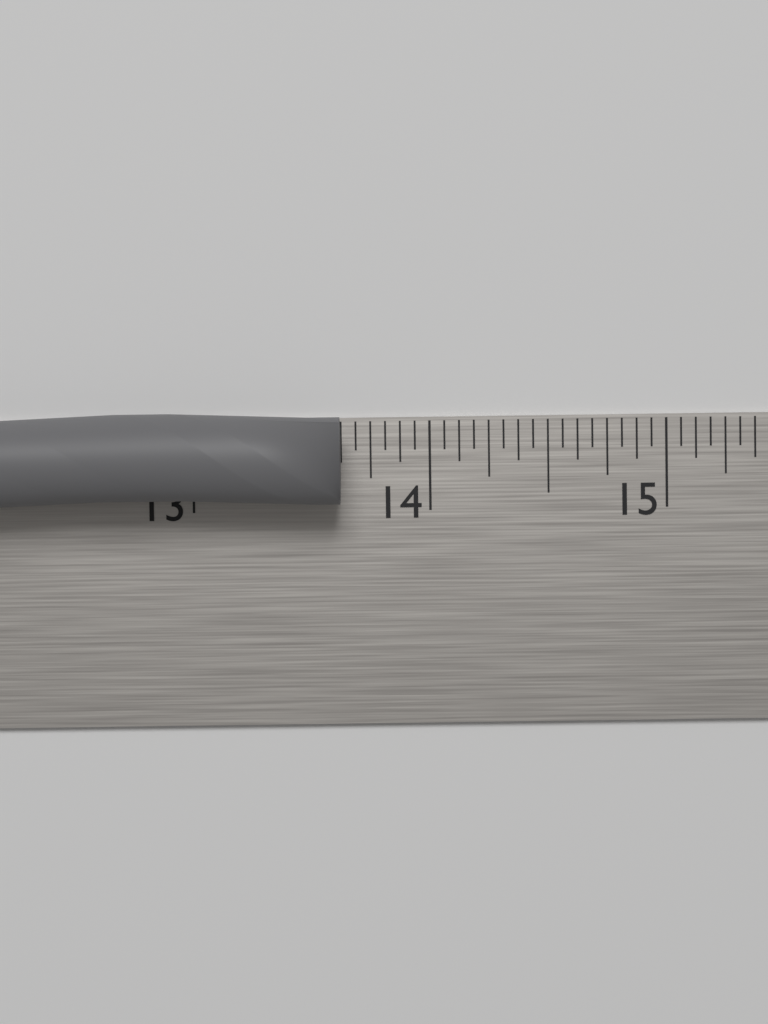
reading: 13.6250 in
